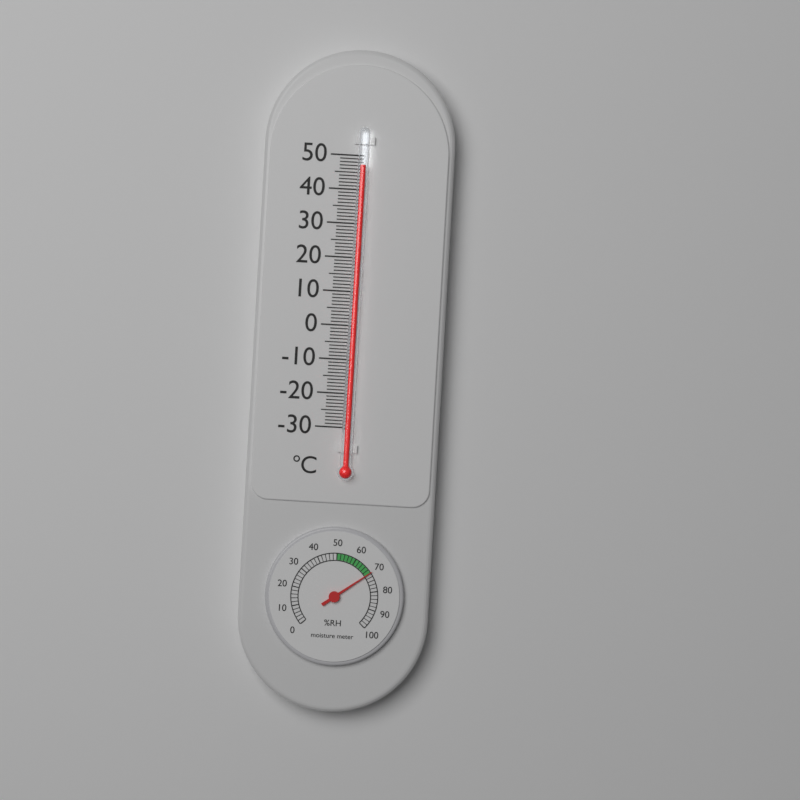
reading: 47 °C
